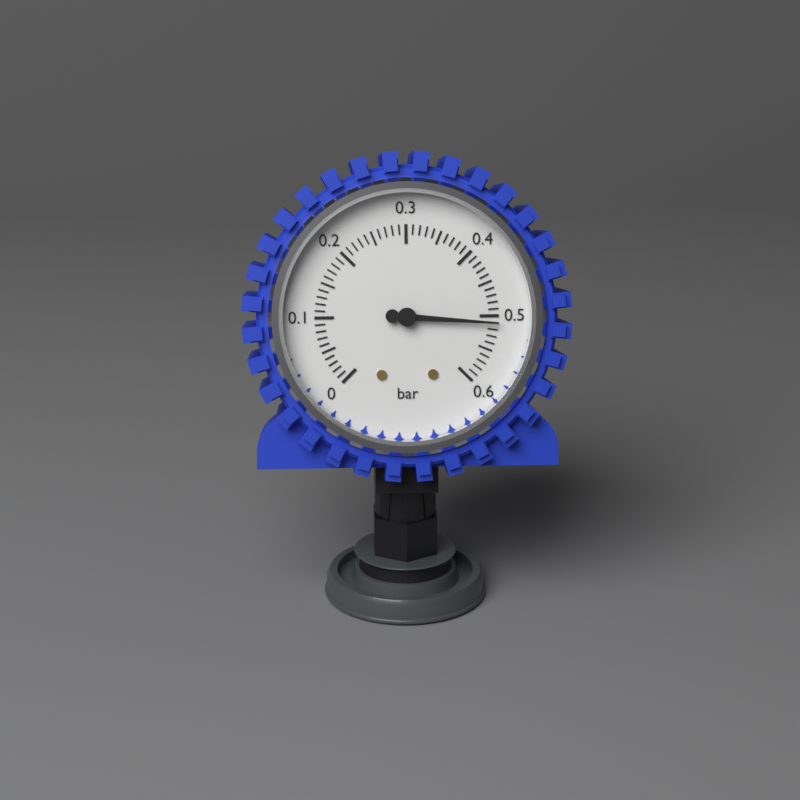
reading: 0.51 bar
